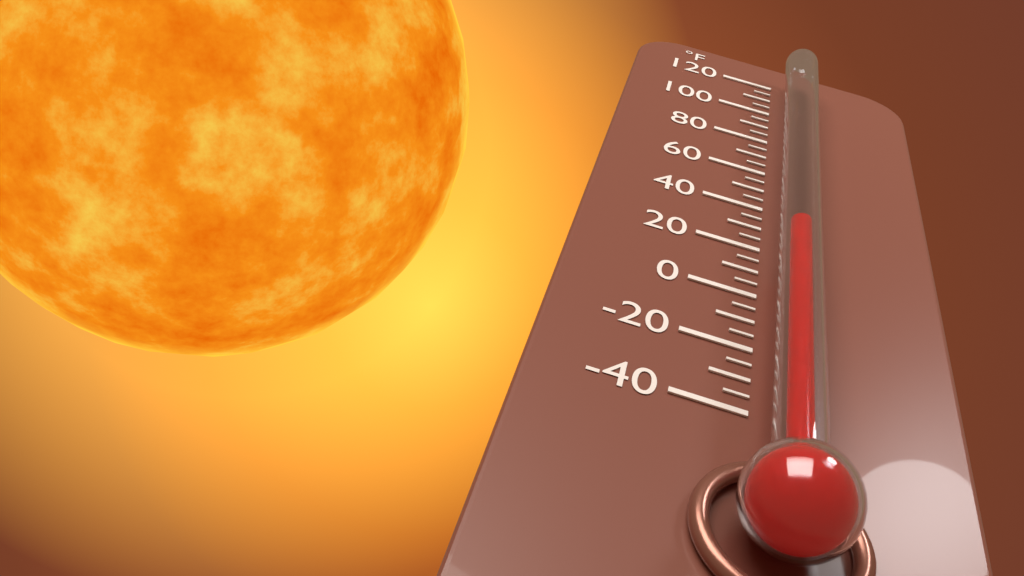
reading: 20 °F
